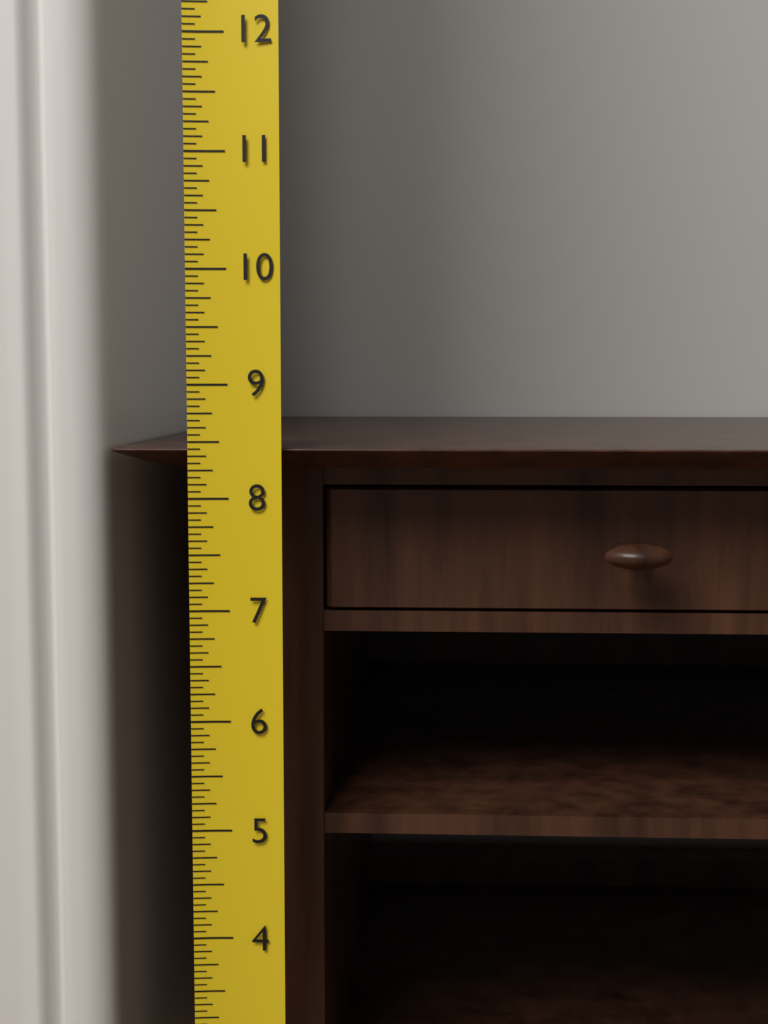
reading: 8.4375 (no unit)
